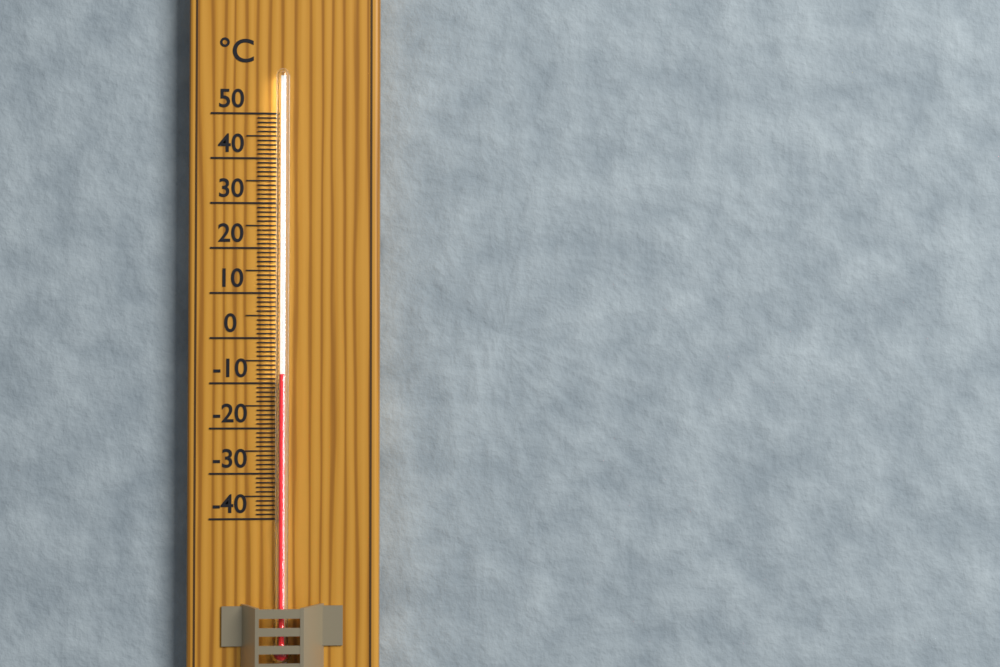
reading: -8 °C
